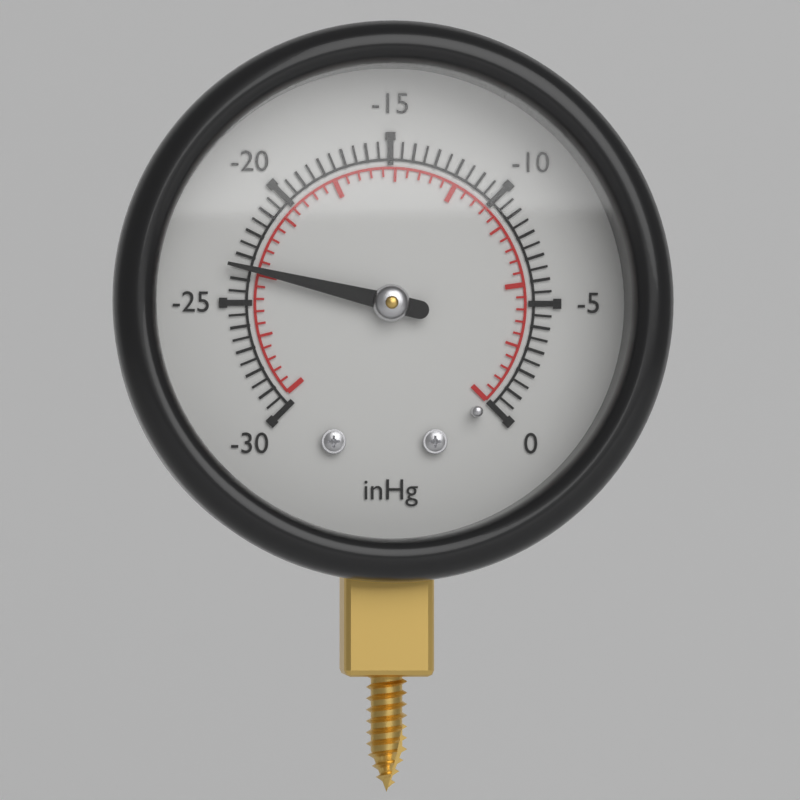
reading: -23.5 inHg
